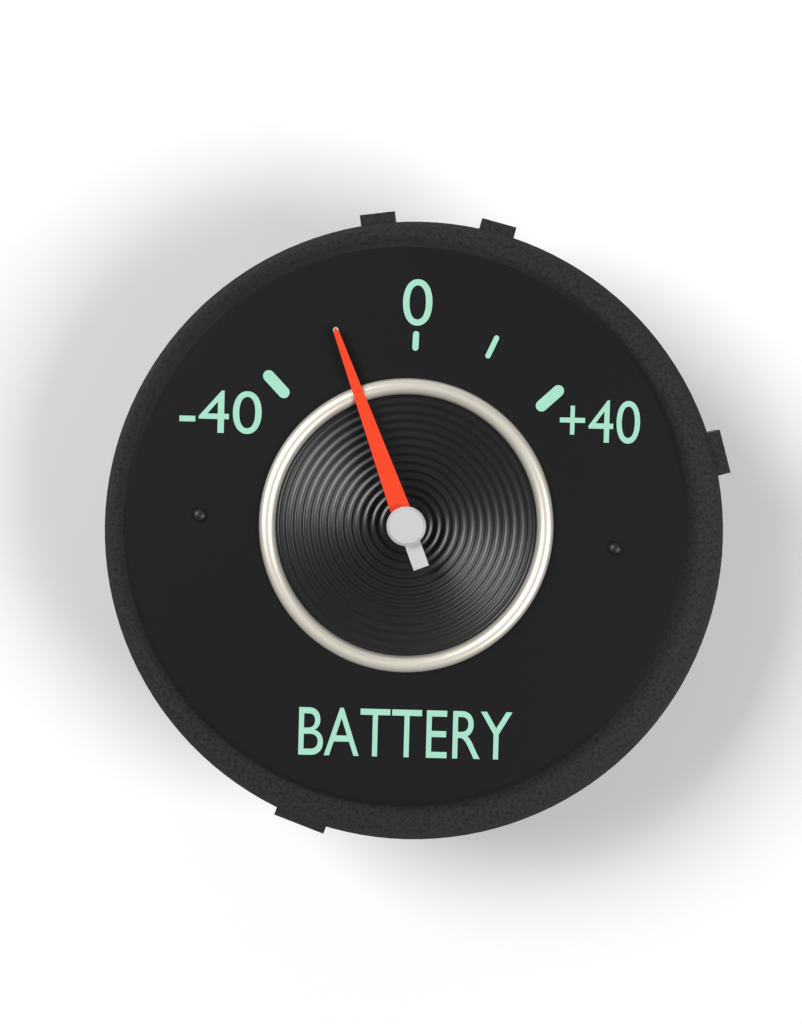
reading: -20 (no unit)
